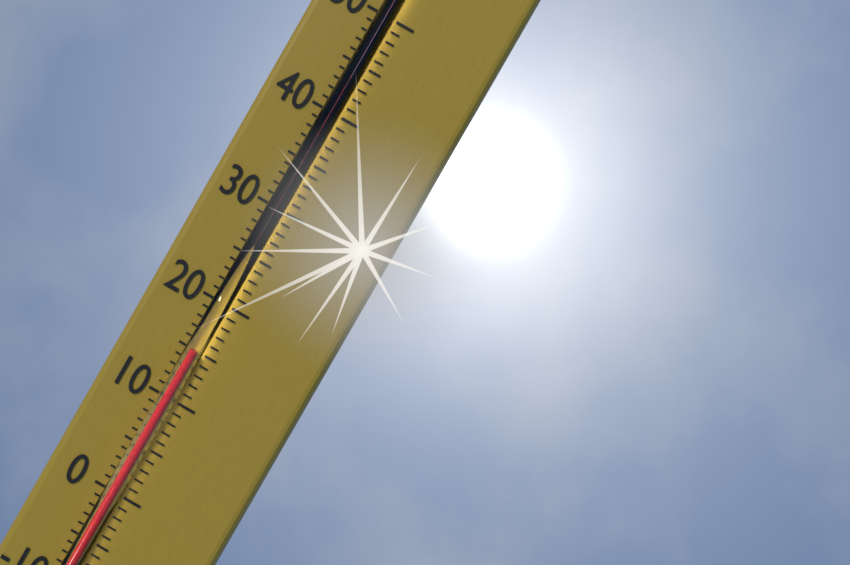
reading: 15 °C
